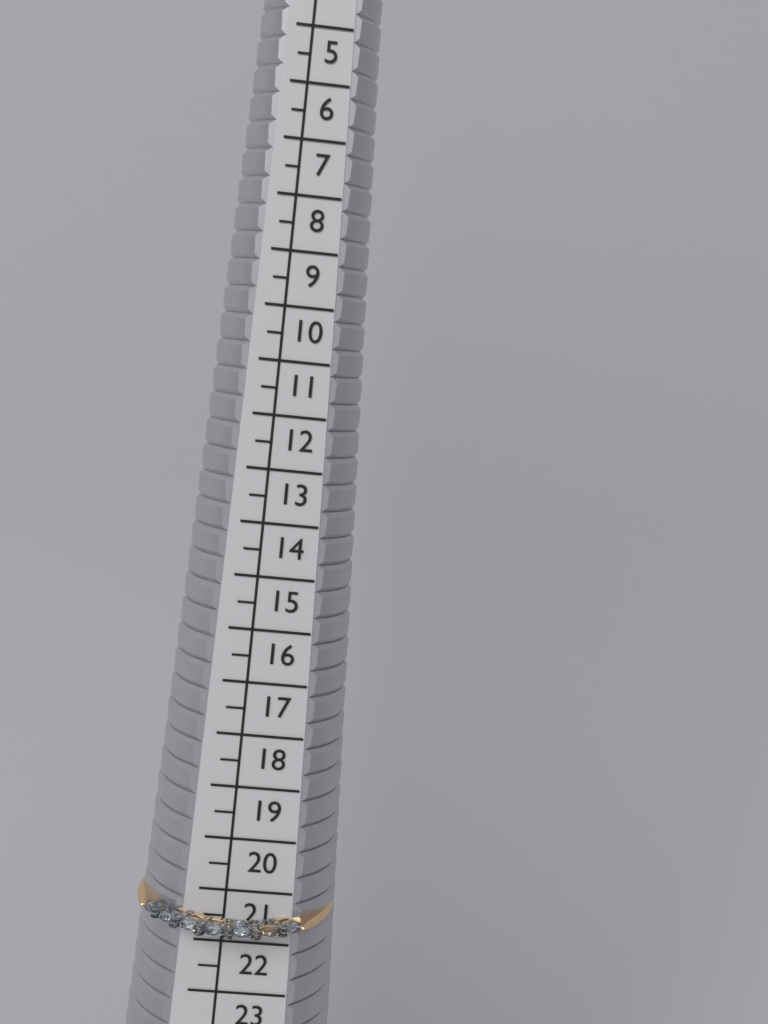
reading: 22.0 (no unit)
